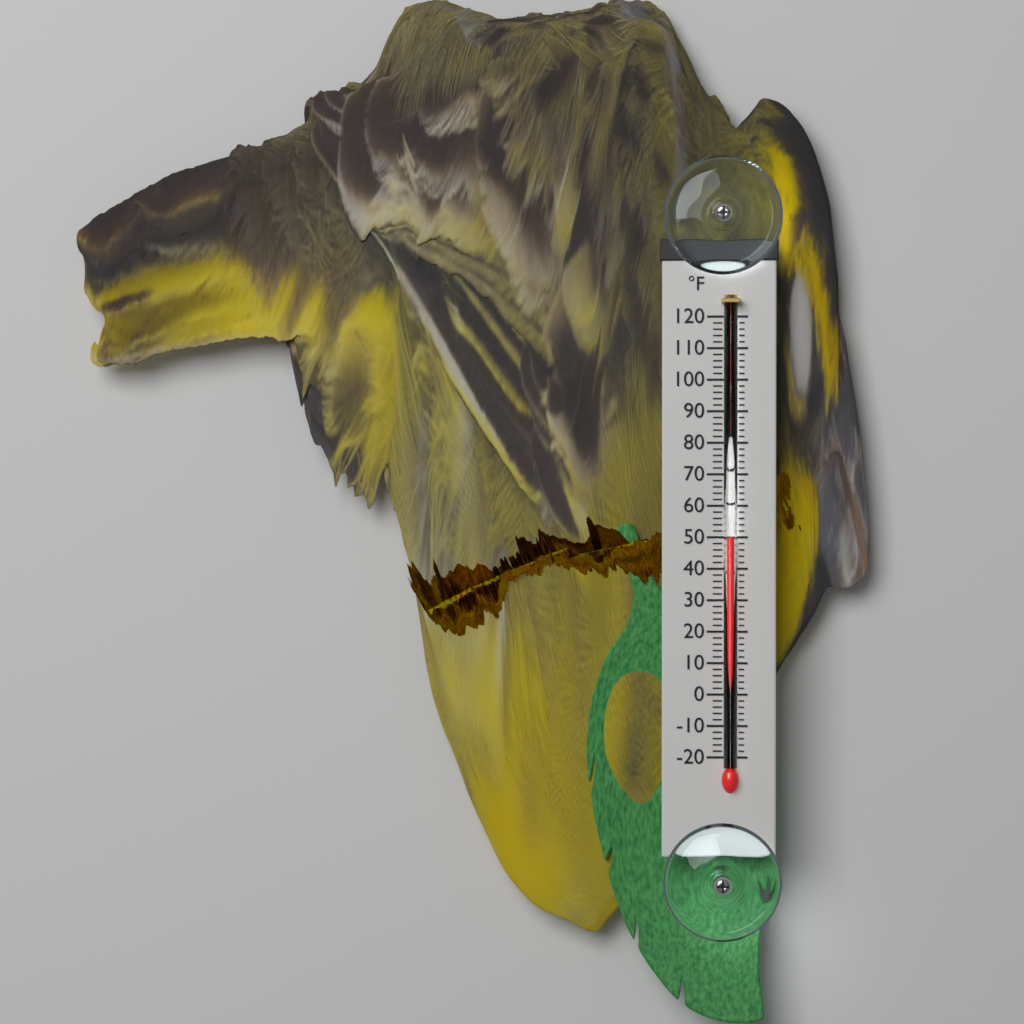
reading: 50 °F
